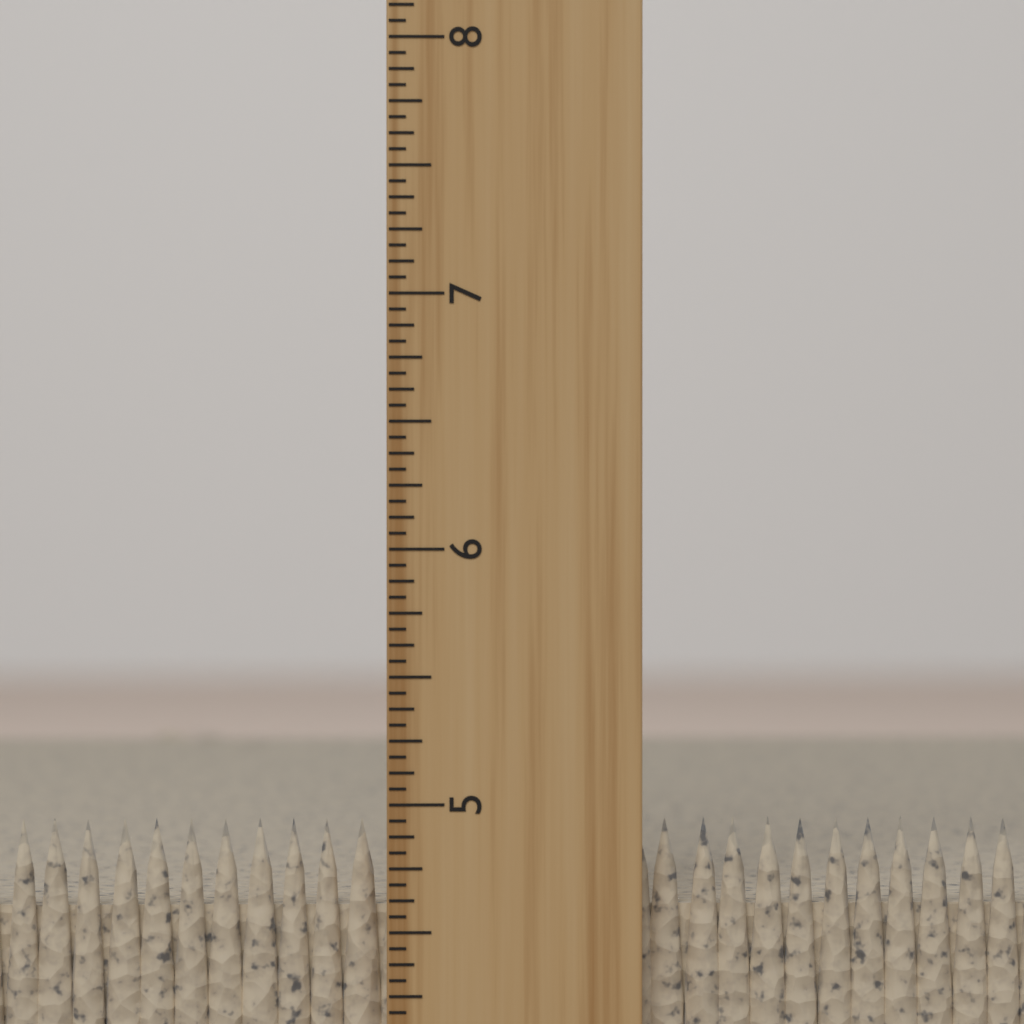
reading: 4.9375 inch
